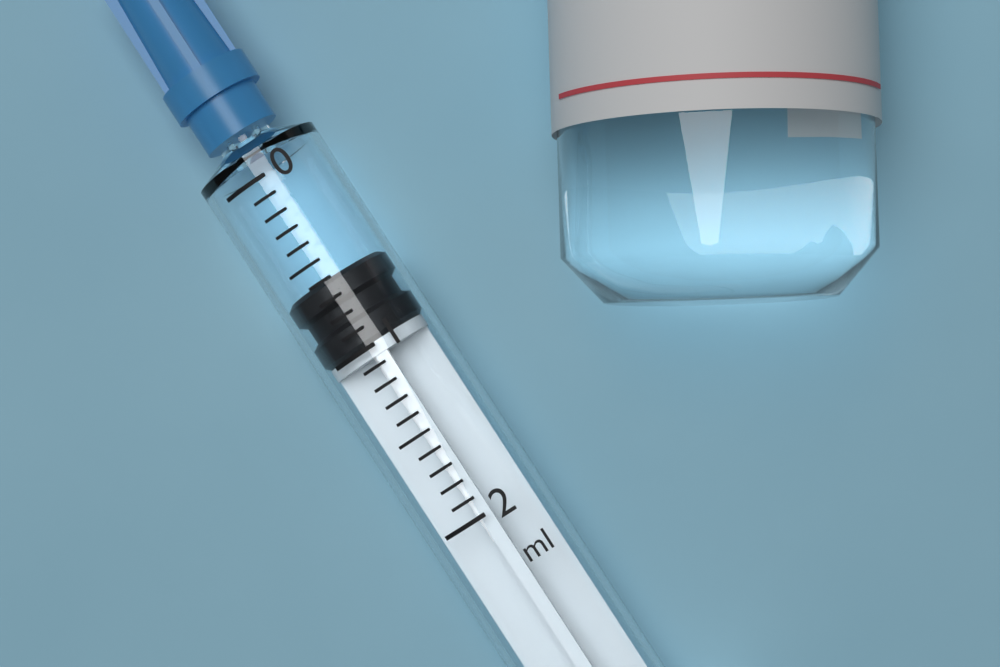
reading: 0.6 ml
